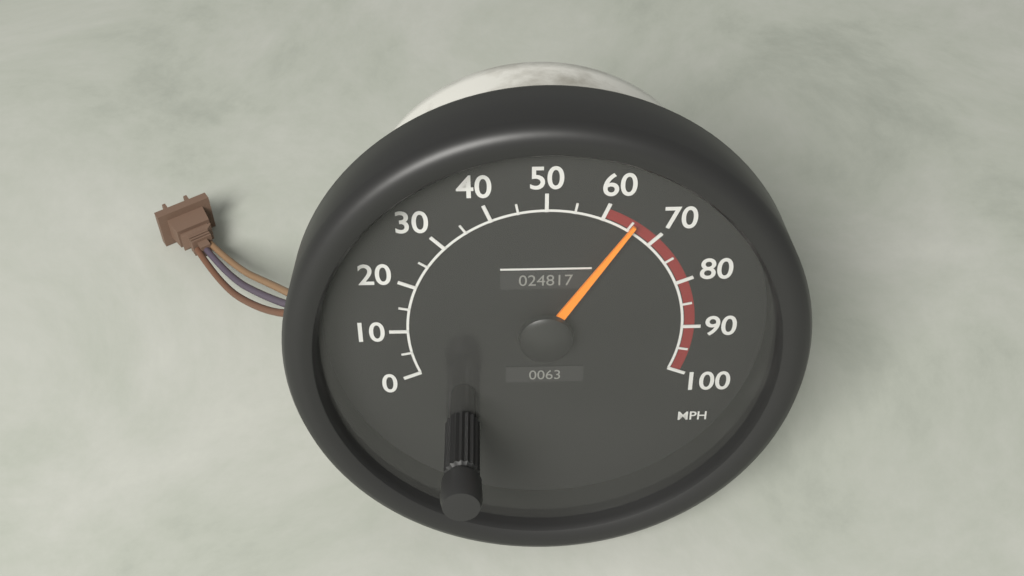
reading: 65 MPH
